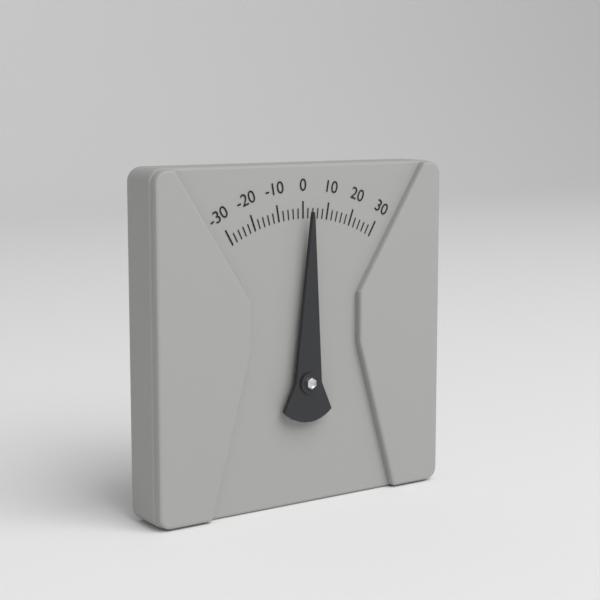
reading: 2 (no unit)
